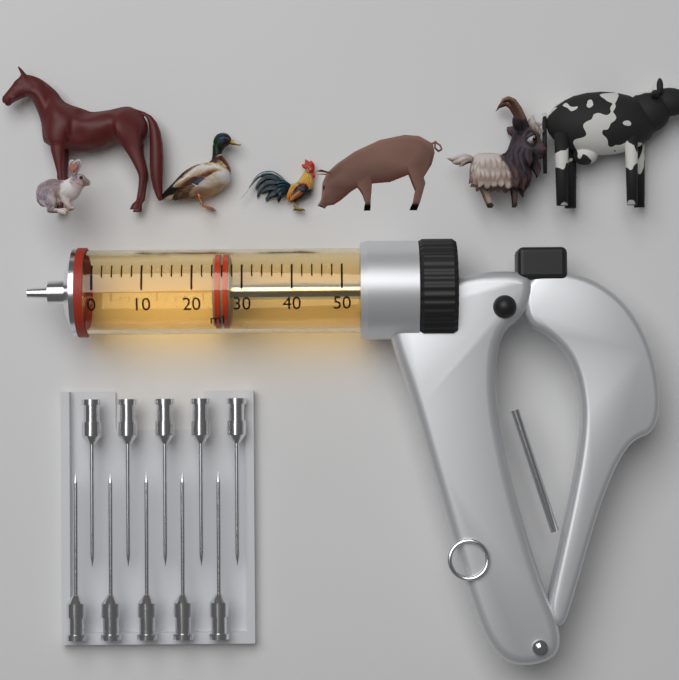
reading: 24 ml
